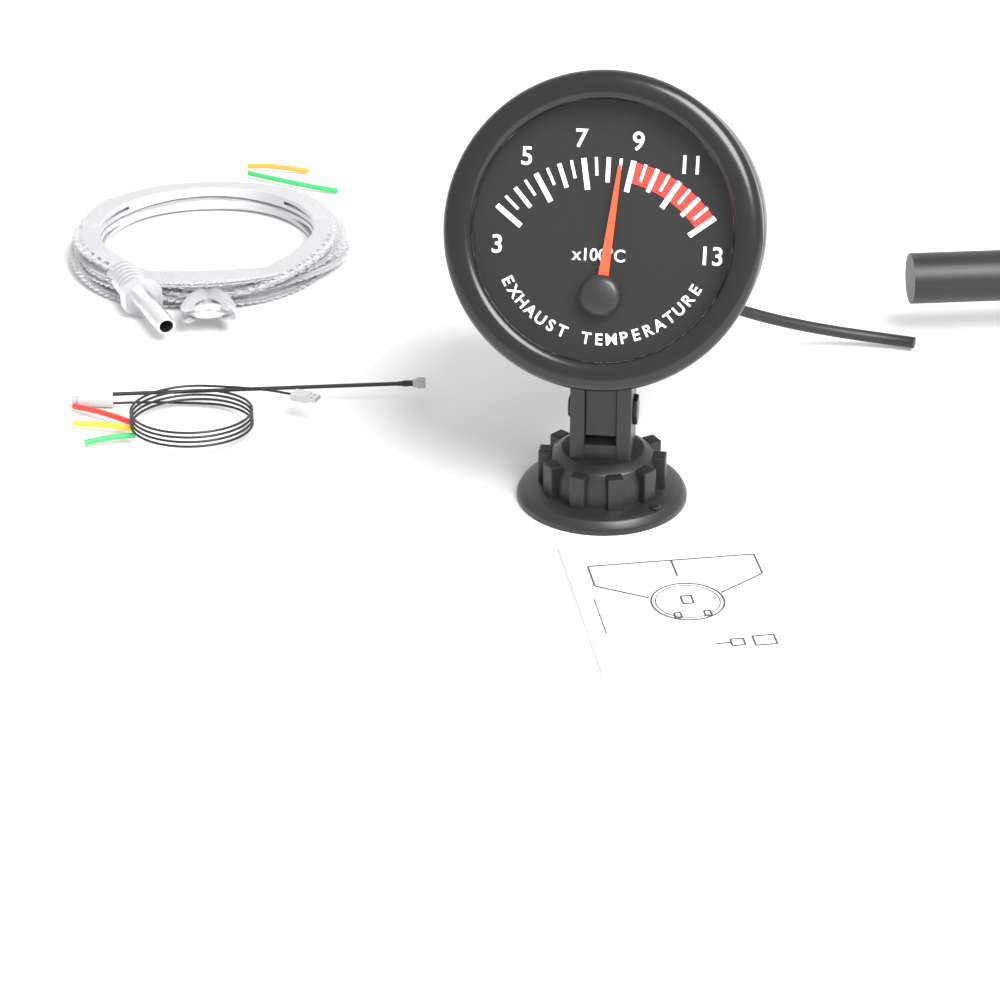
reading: 850 °C
